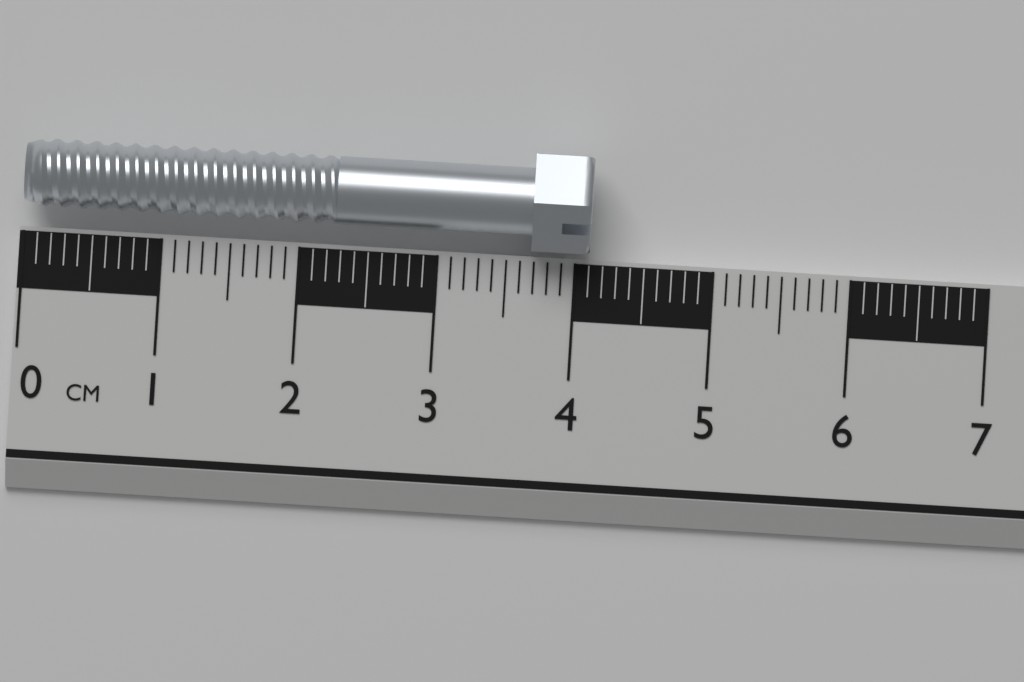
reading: 4.1 cm
